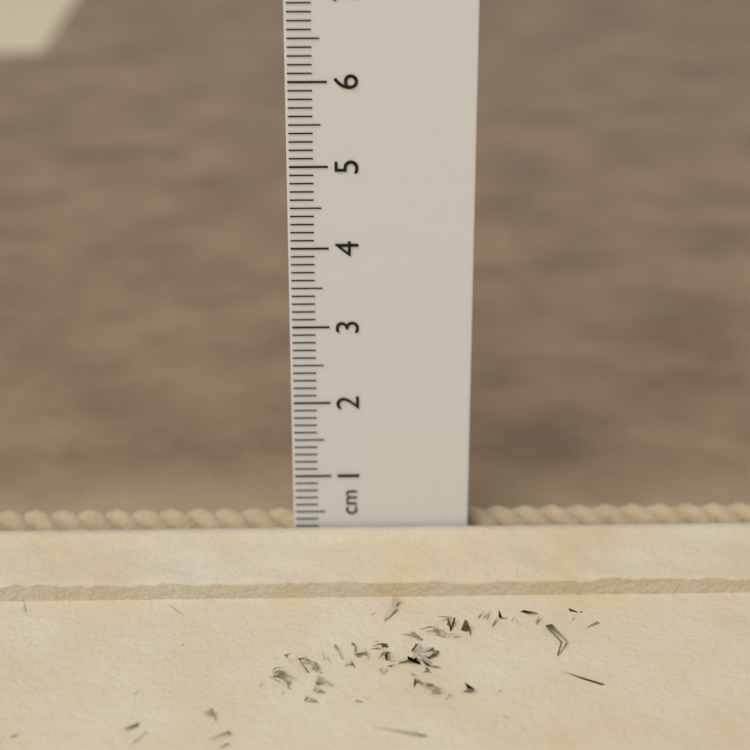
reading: 0.3 cm
